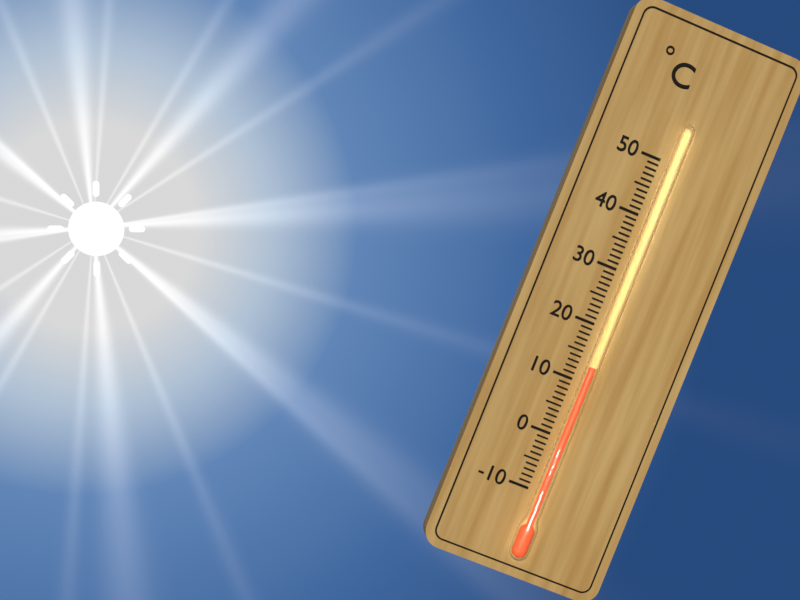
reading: 13 °C
